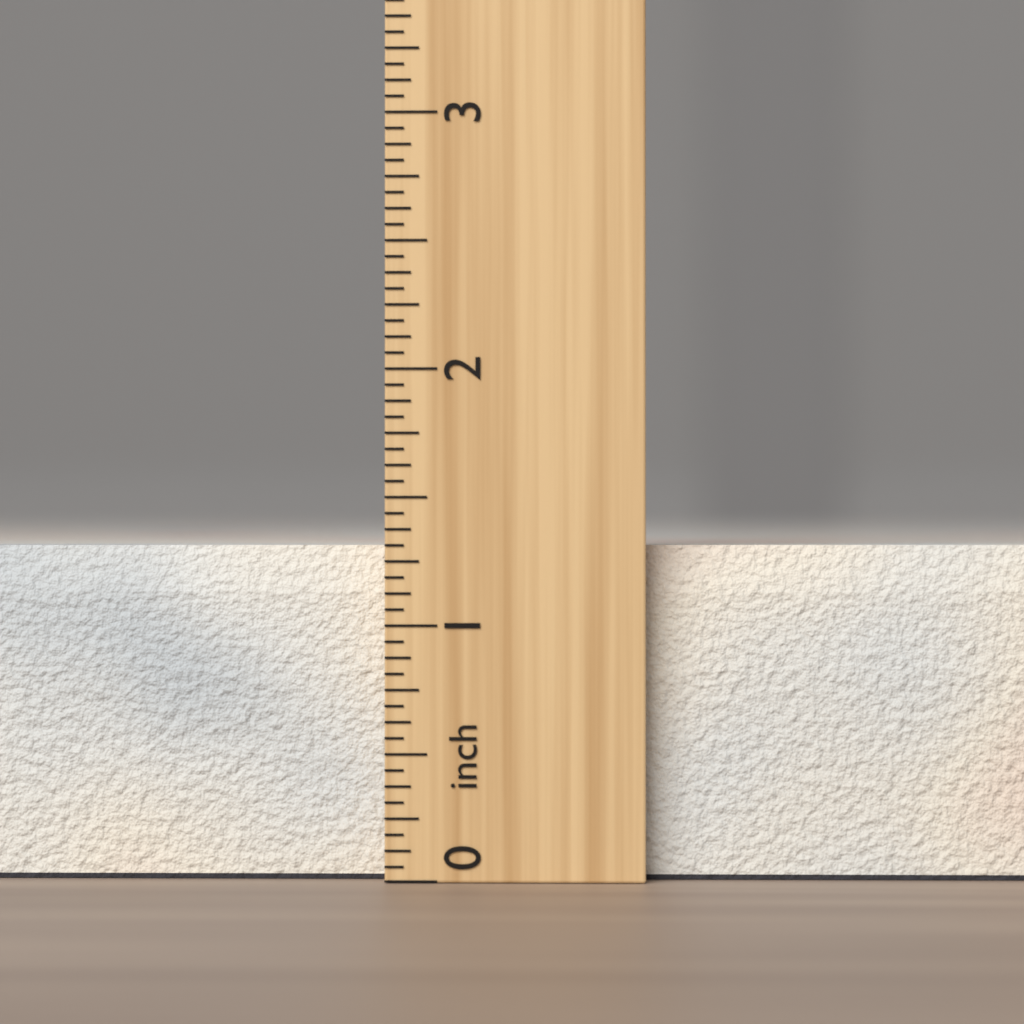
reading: 1.3125 inch
